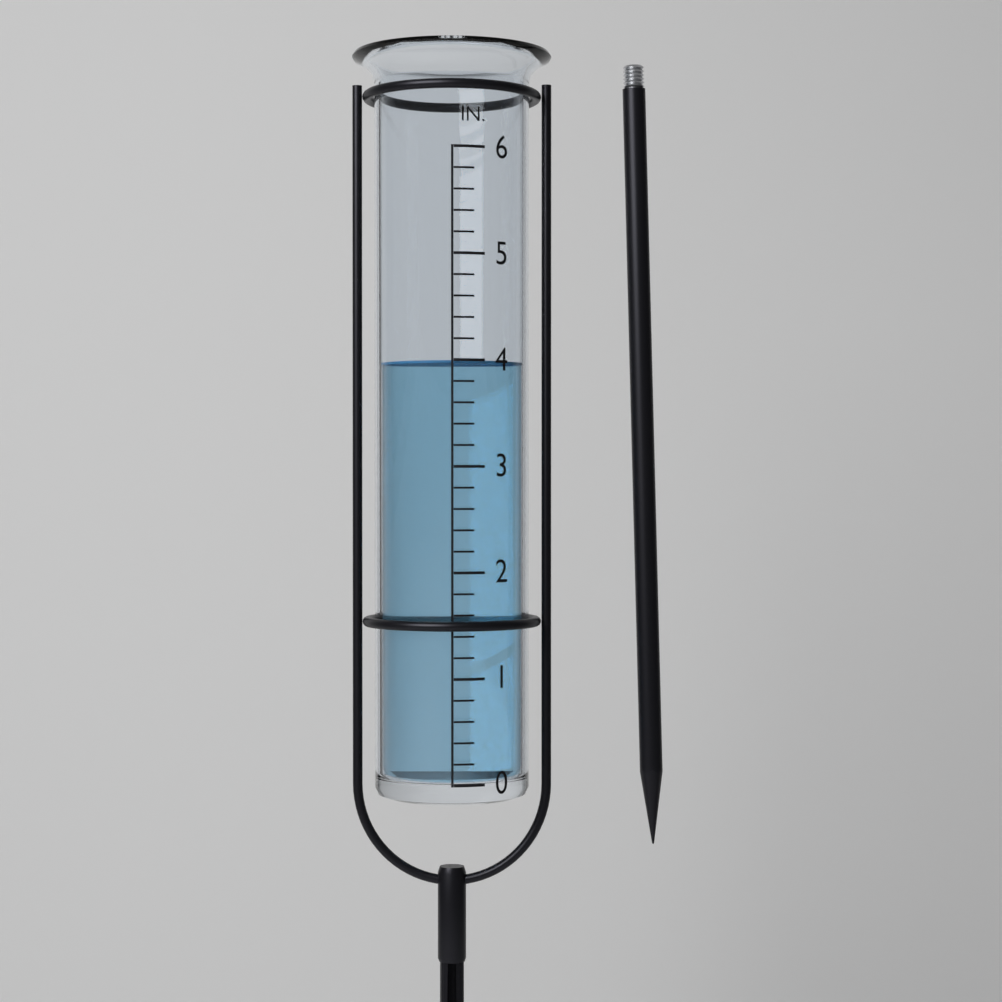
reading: 4.0 in
